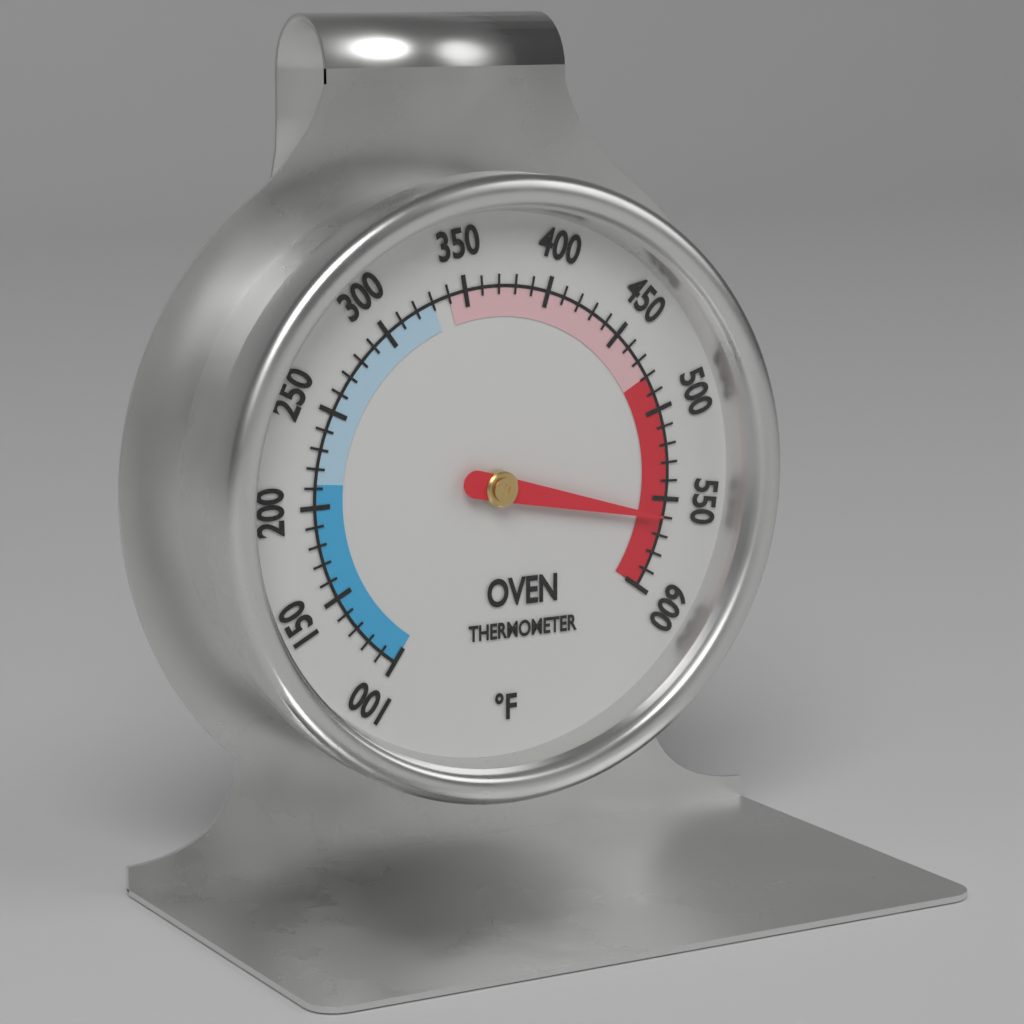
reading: 560 °F
